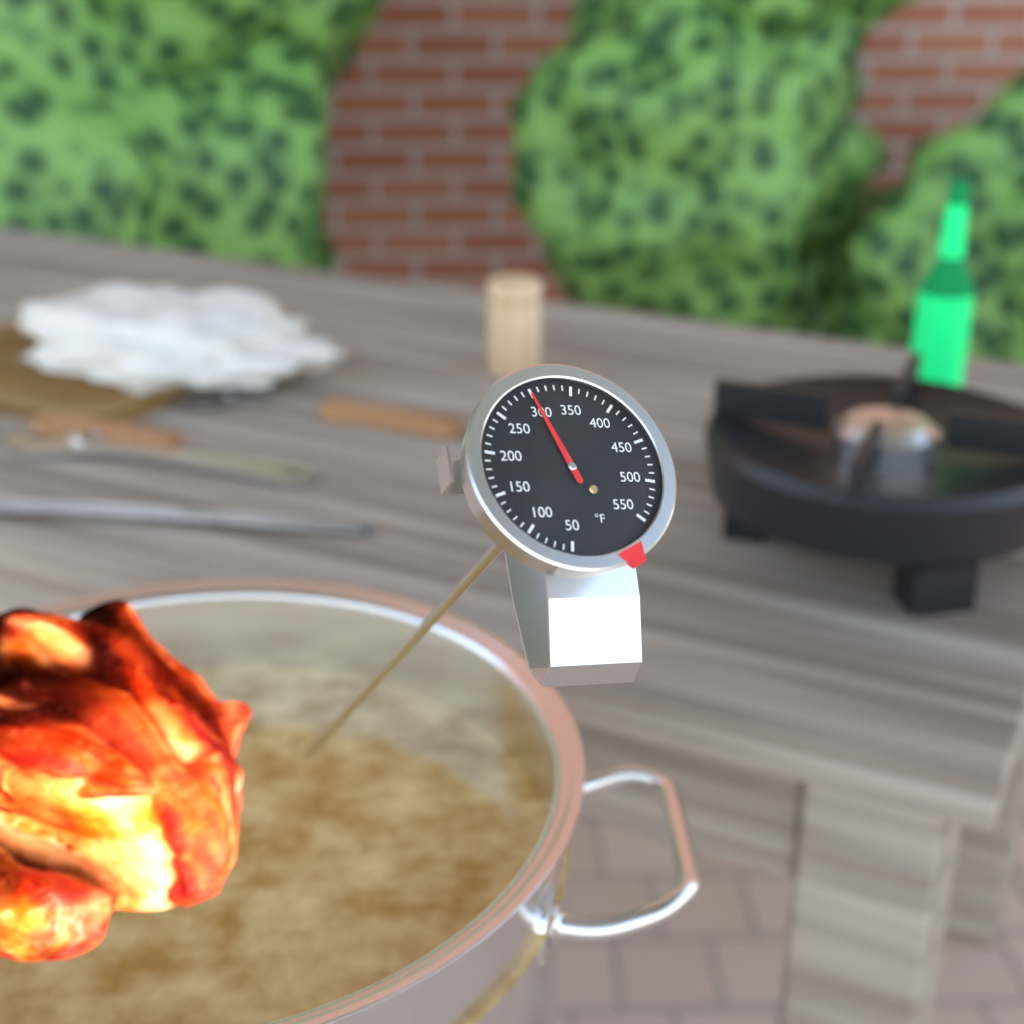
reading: 300 °F
